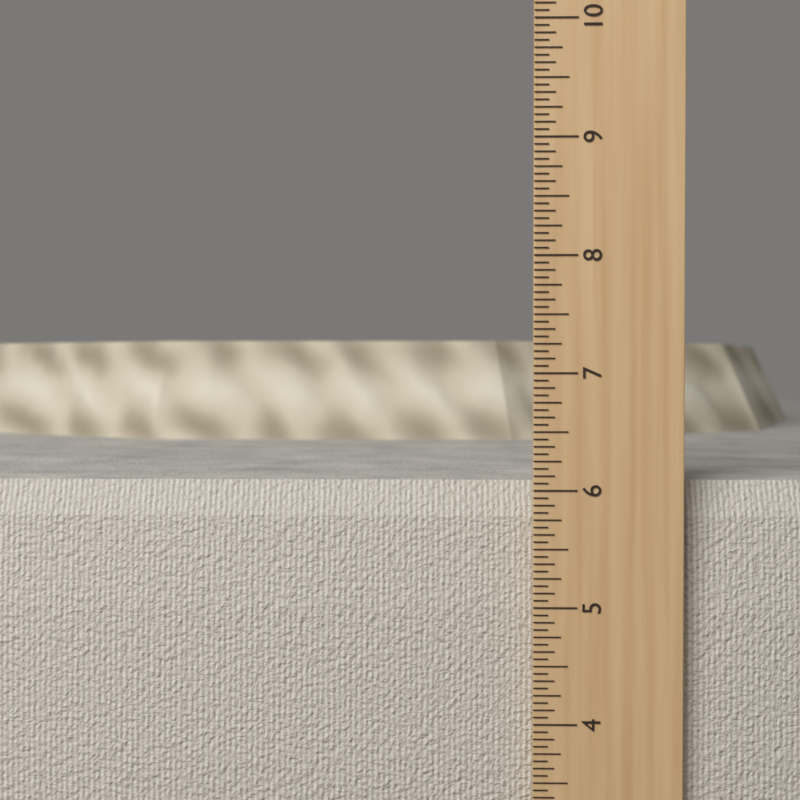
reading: 6.0625 in
